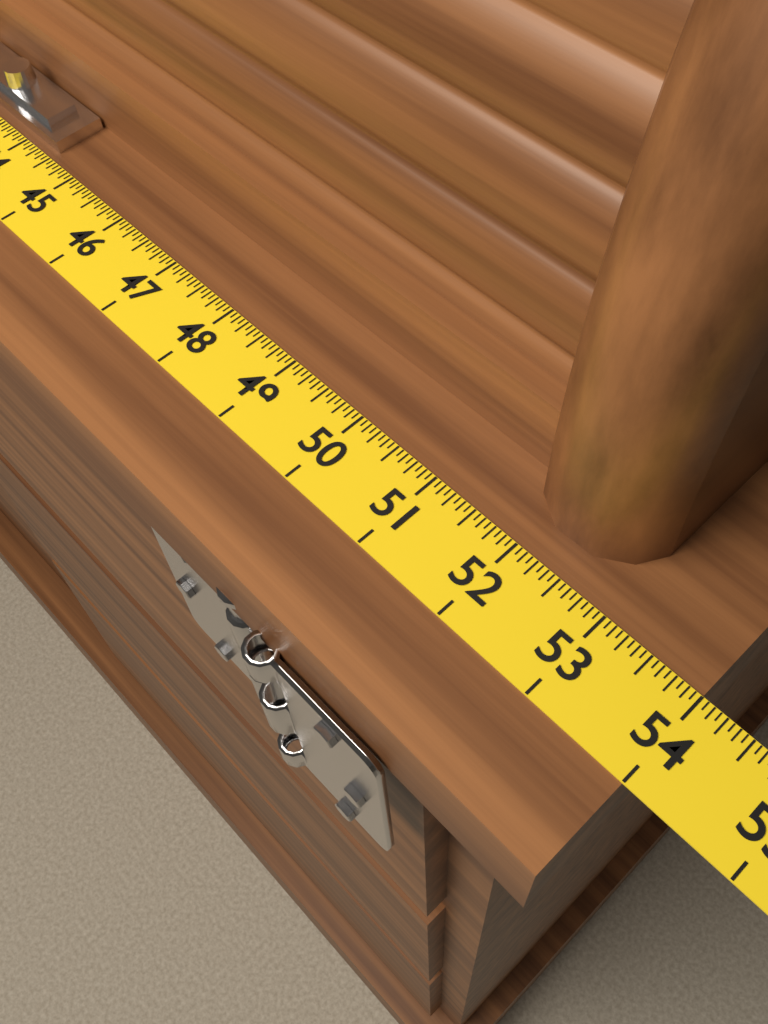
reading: 54.0000 (no unit)
